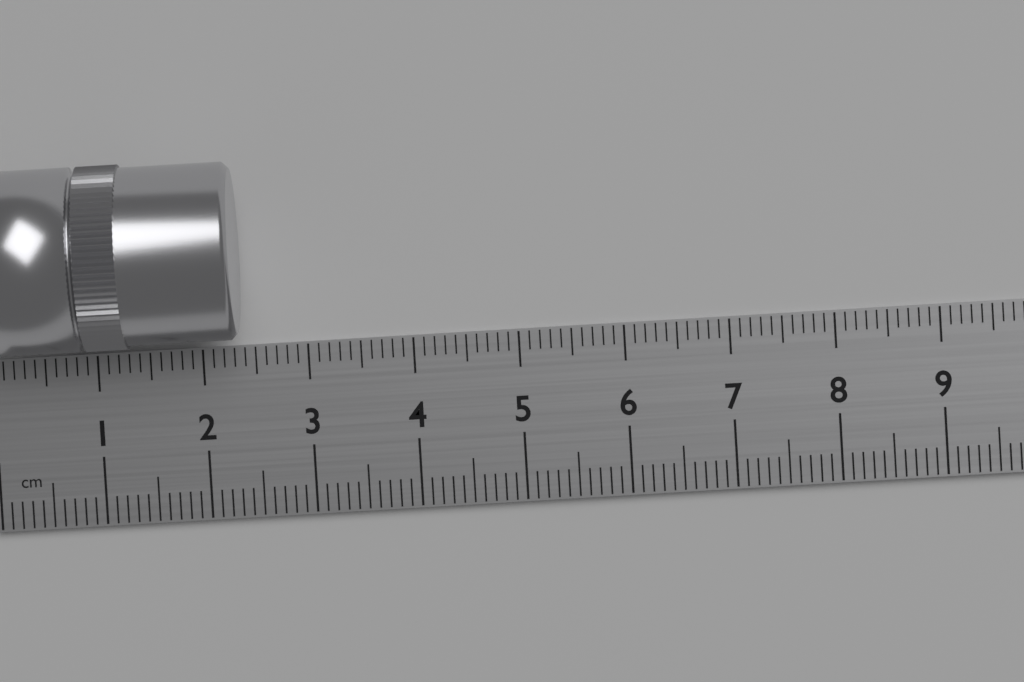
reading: 2.4 cm
